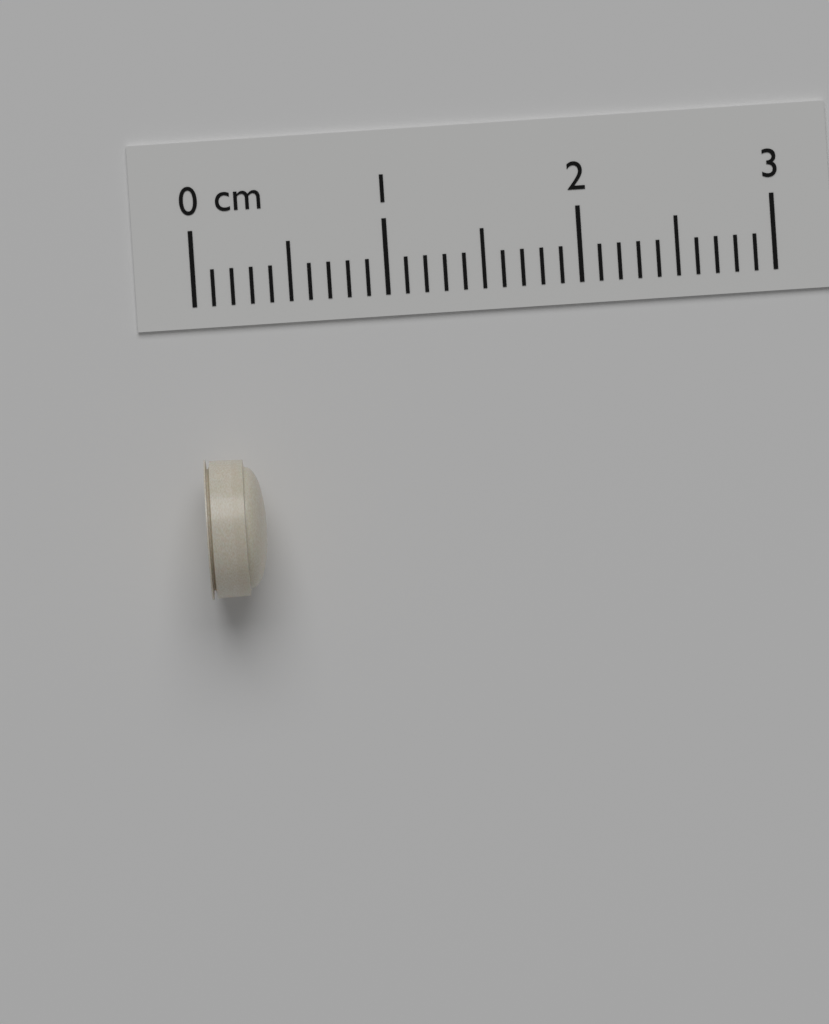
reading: 0.3 cm
